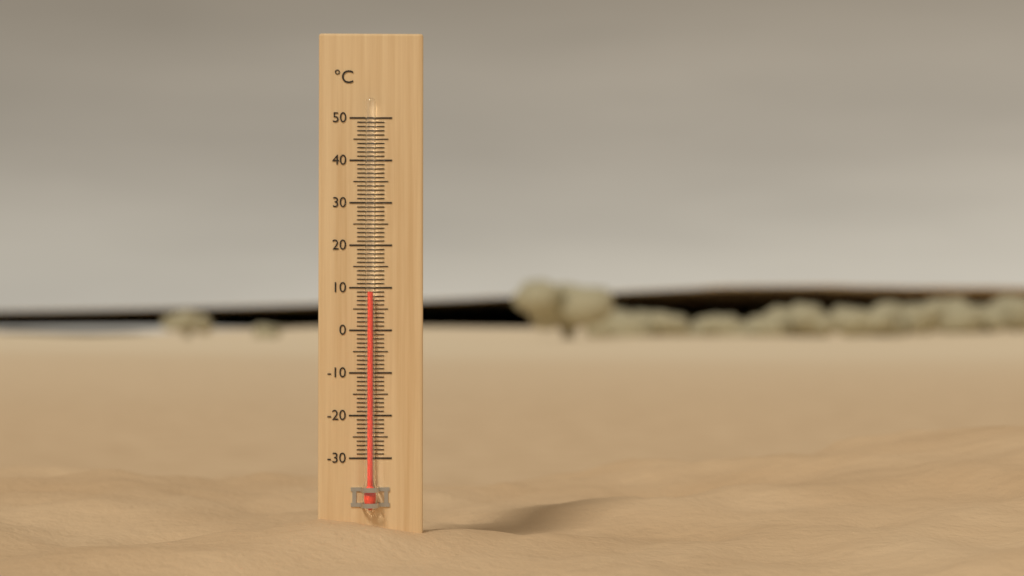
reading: 9 °C
